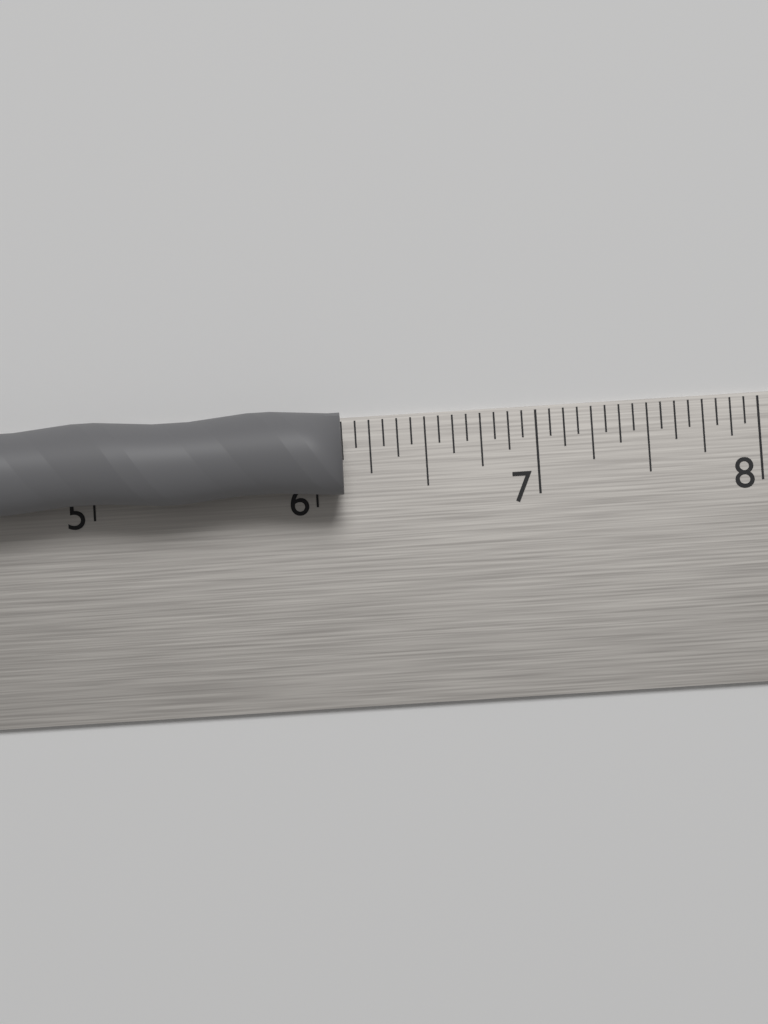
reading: 6.1250 in
